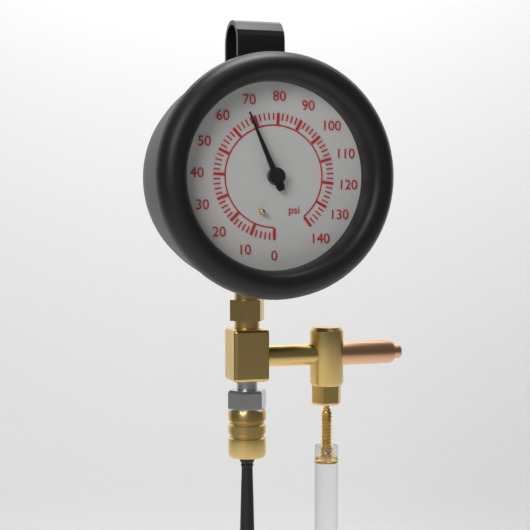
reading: 68 psi
